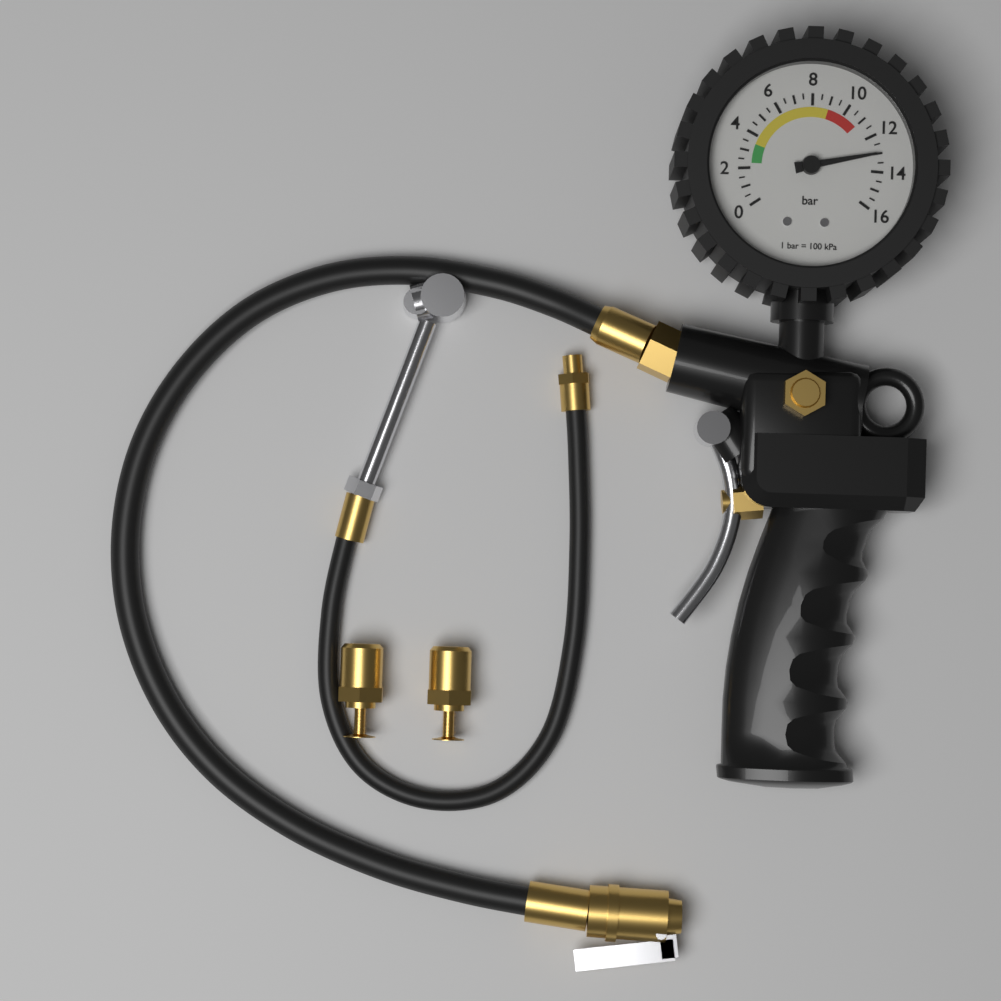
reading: 13.0 bar
